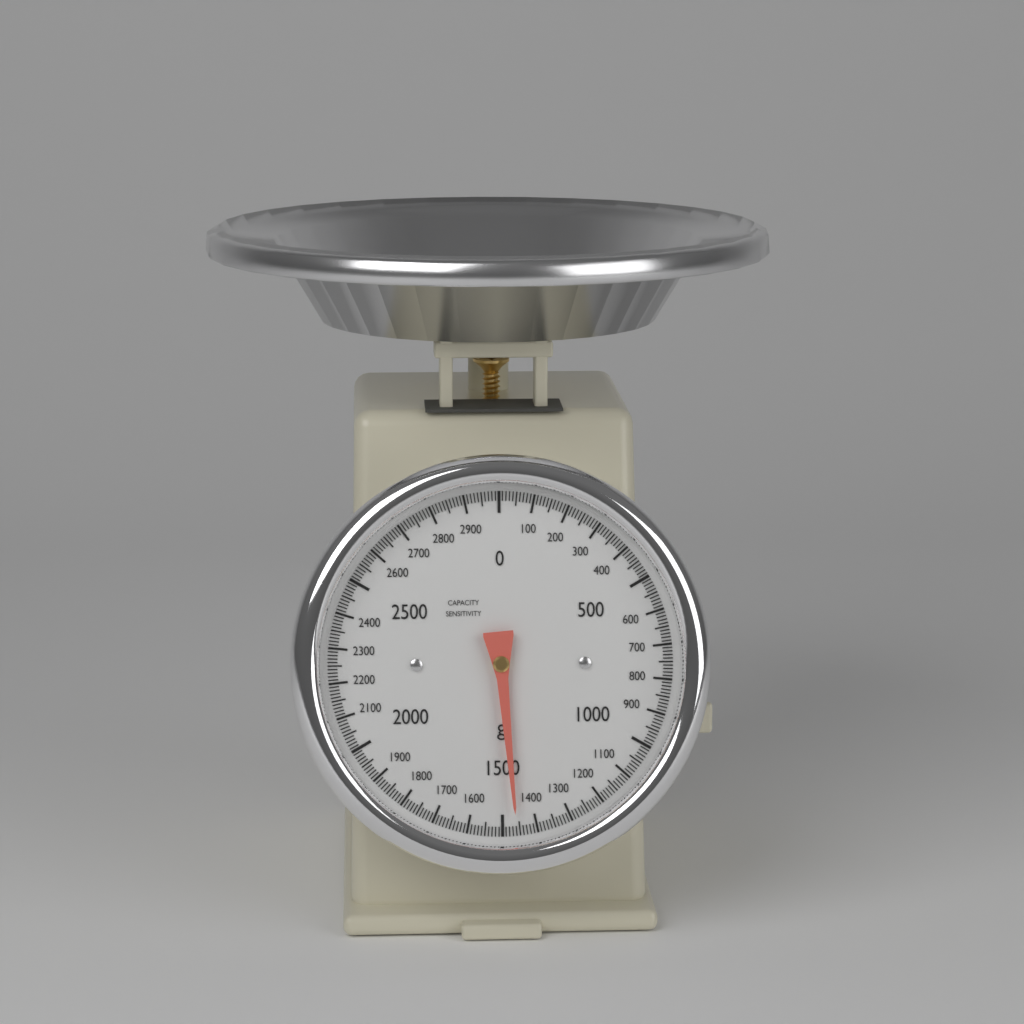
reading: 1460 g
